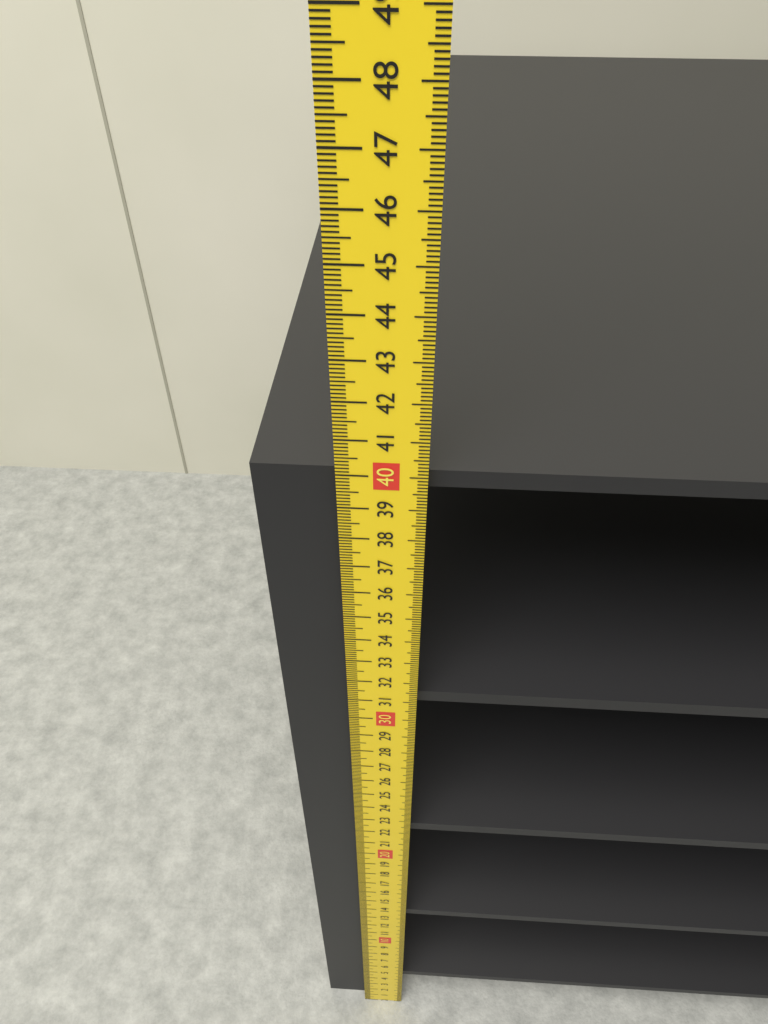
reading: 39.9 cm
